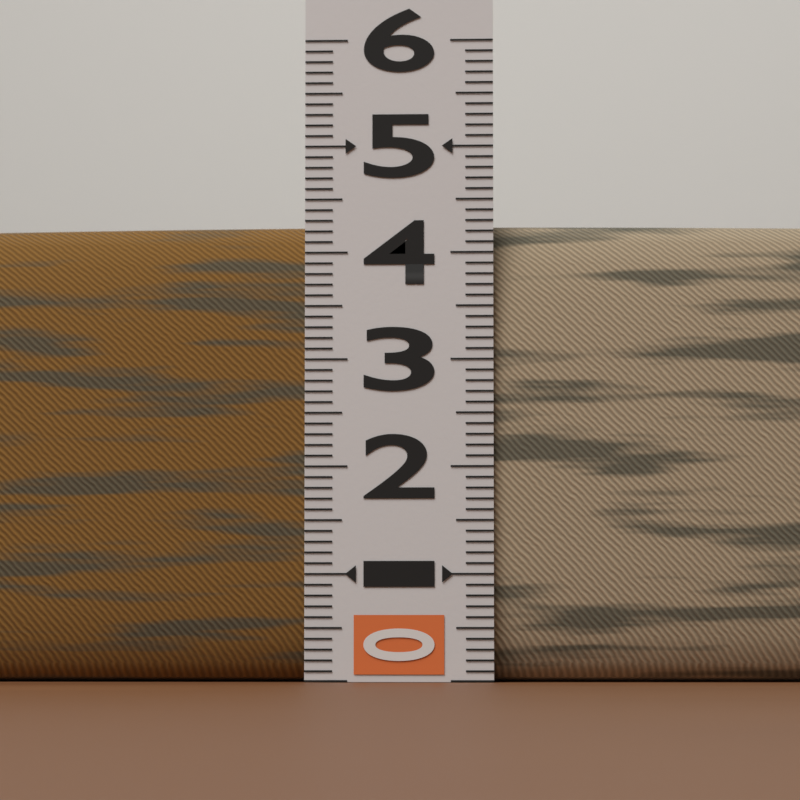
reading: 4.3 (no unit)
